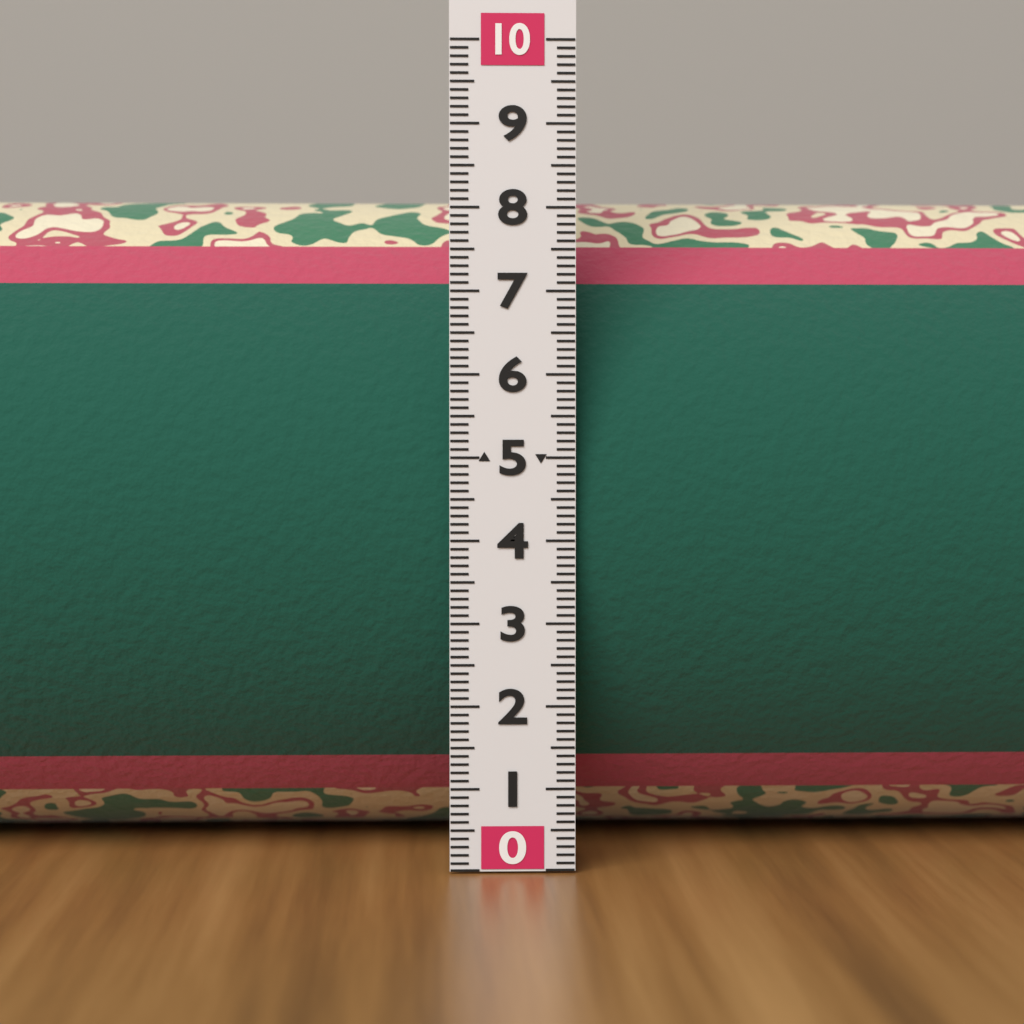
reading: 8.4 (no unit)
